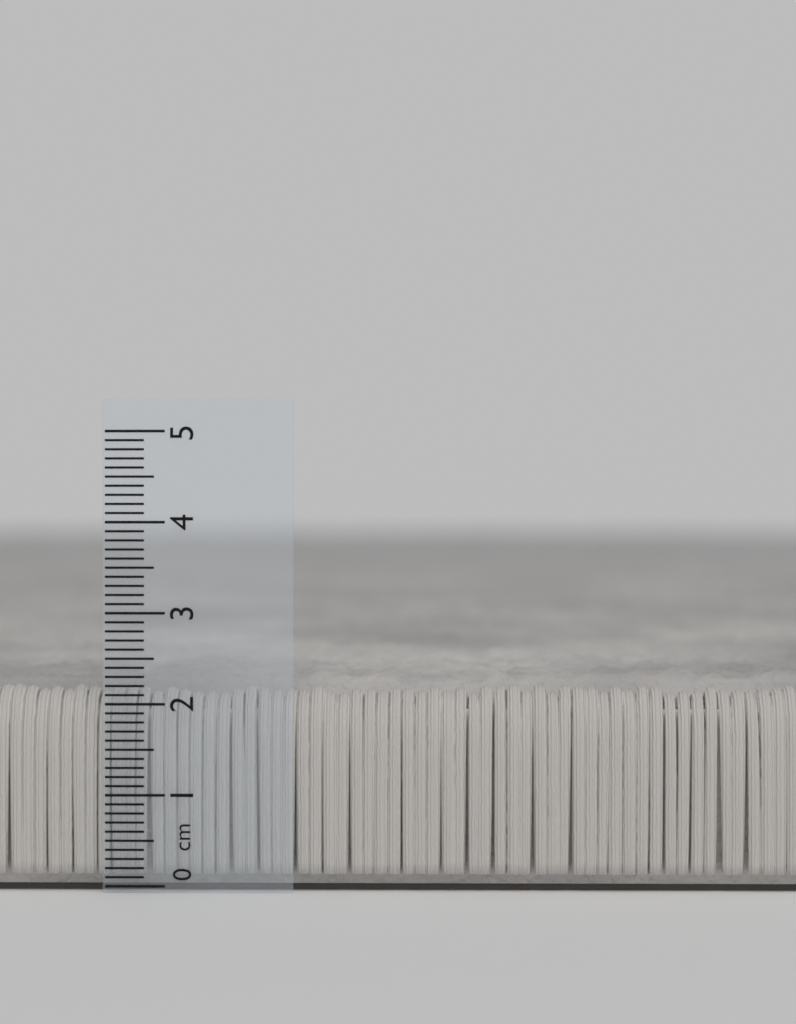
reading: 2.4 cm
